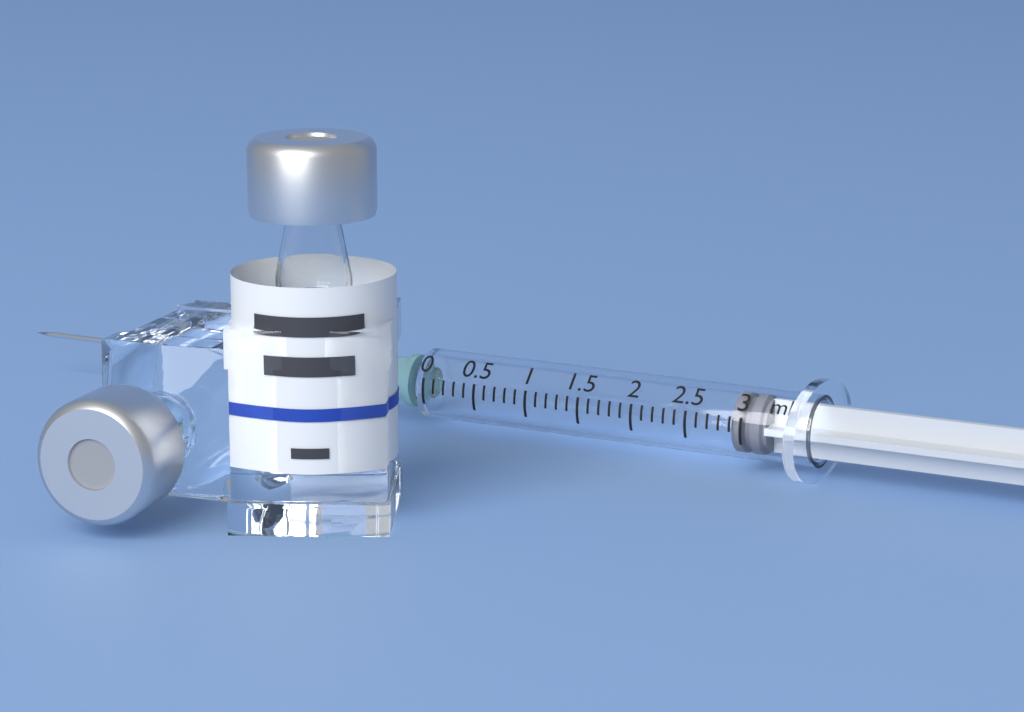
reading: 2.9 ml
